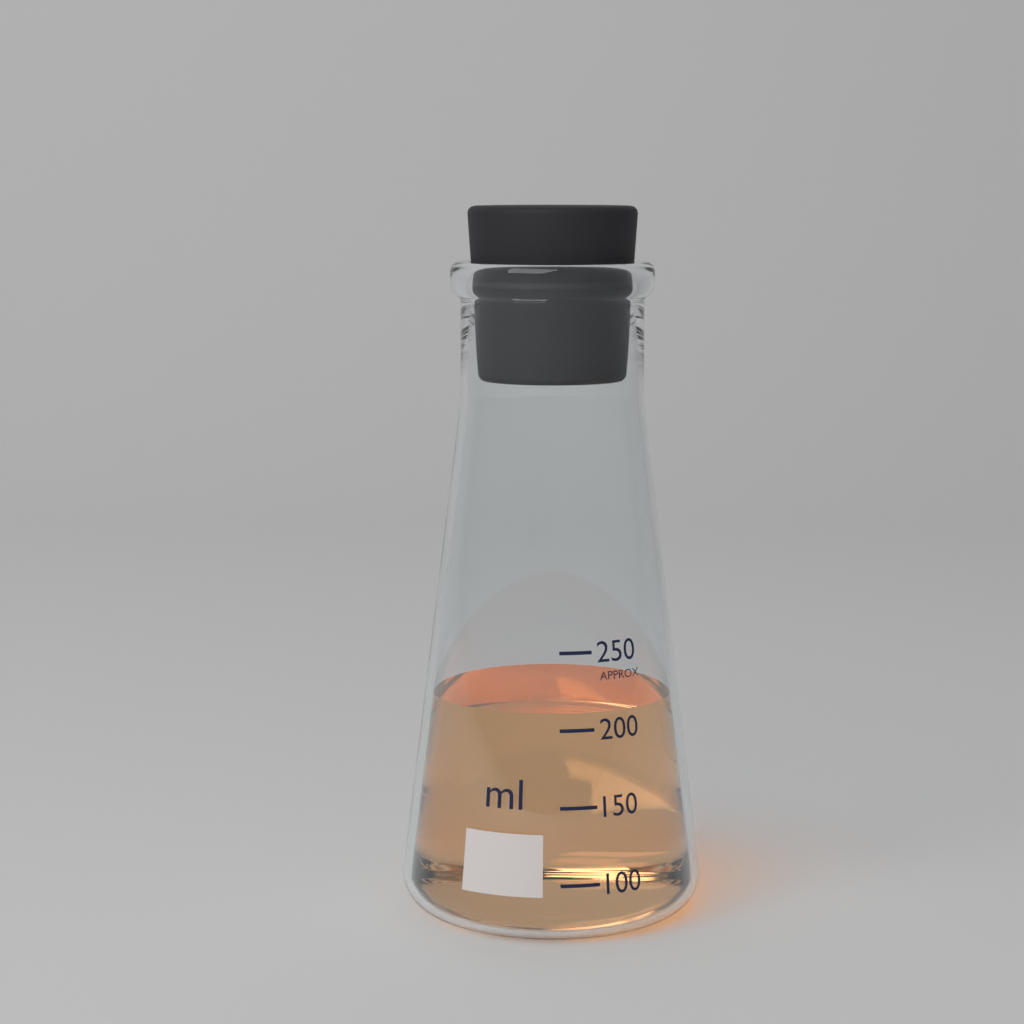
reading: 210 ml
